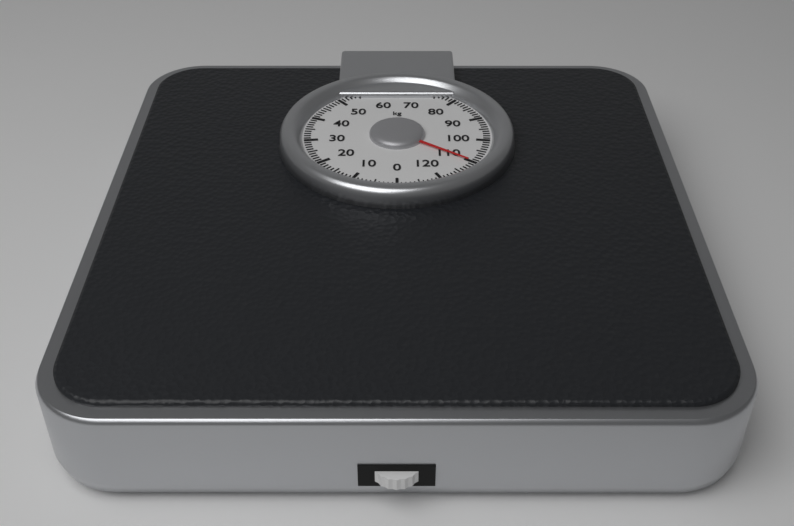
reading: 110 kg
